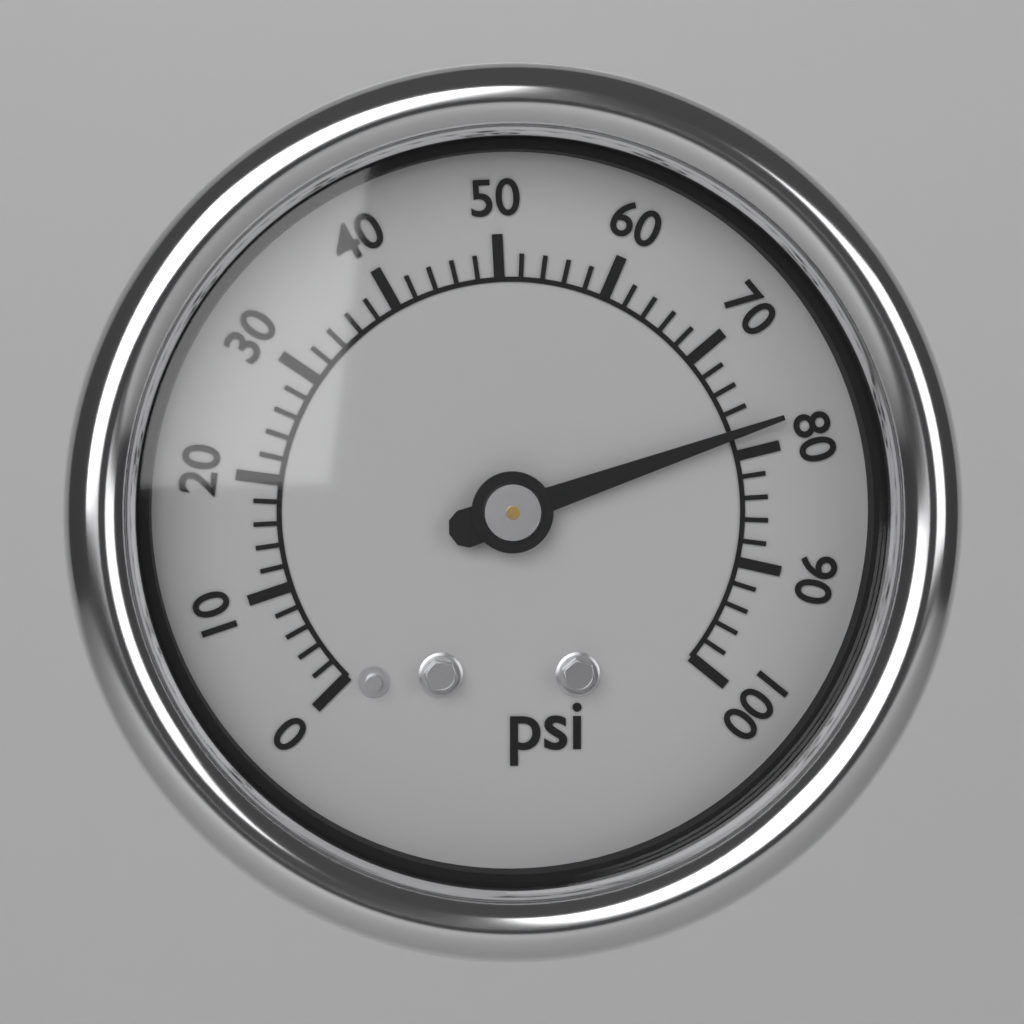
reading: 78 psi
